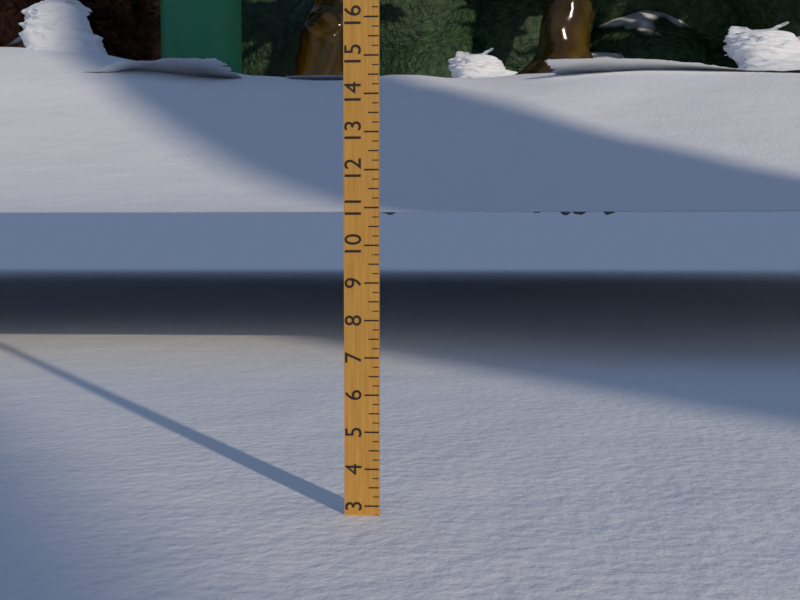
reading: 2.75 (no unit)
